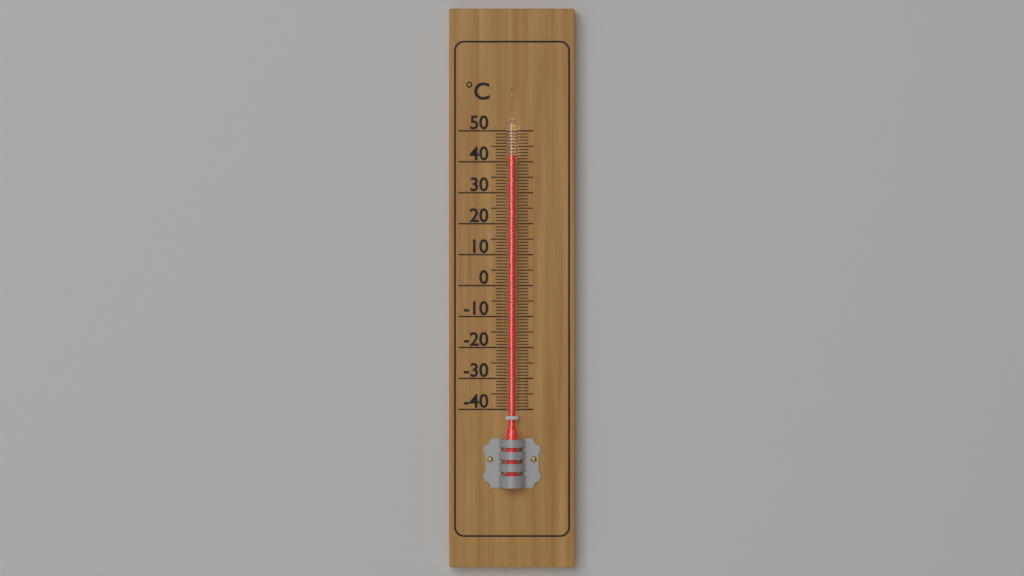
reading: 42 °C
